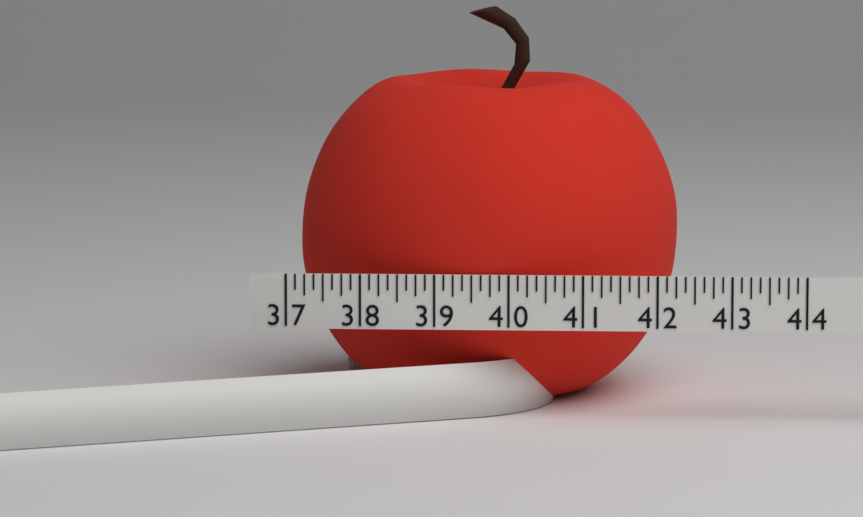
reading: 42.250 (no unit)
